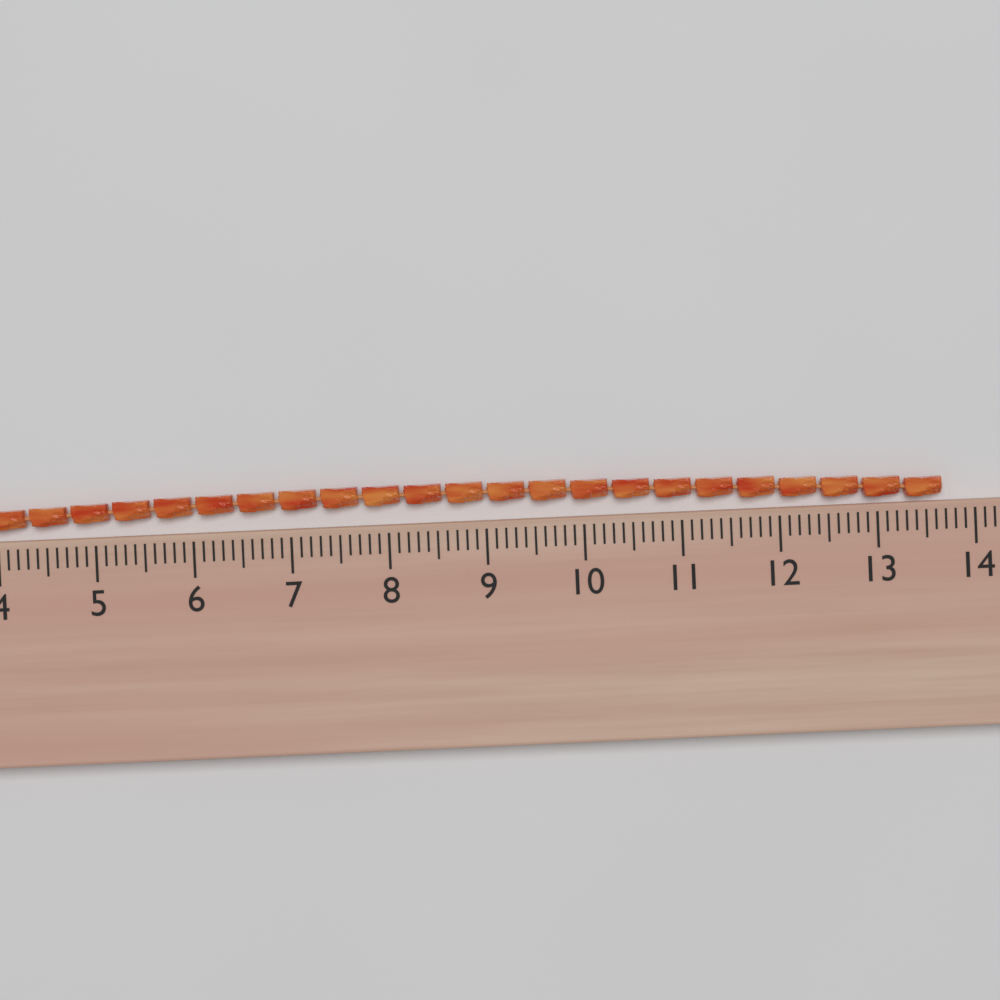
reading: 13.7 (no unit)
